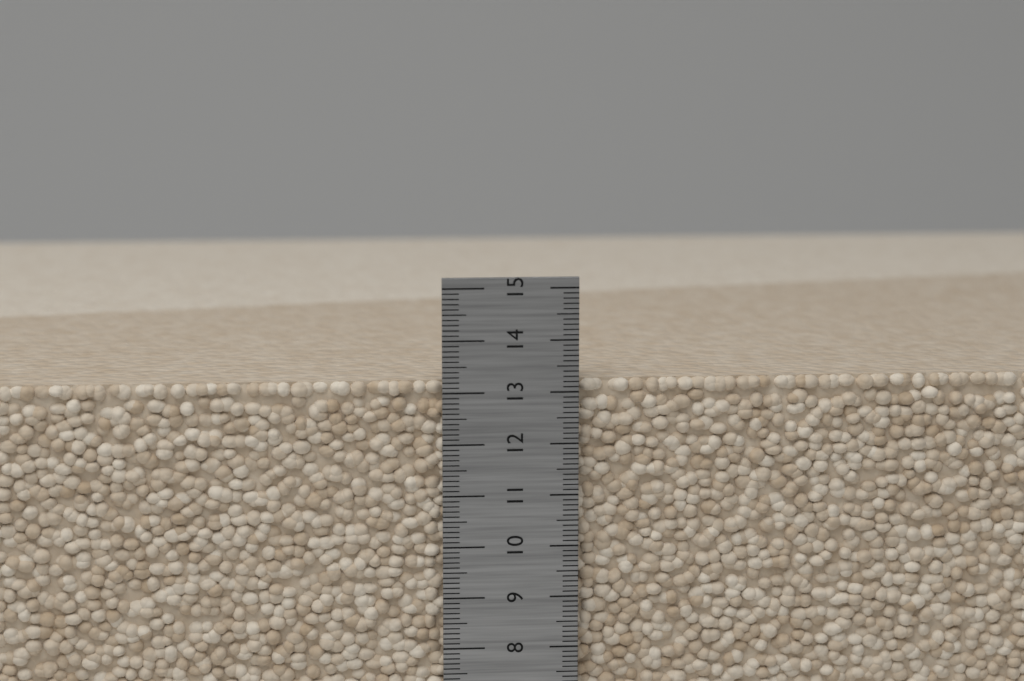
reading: 13.2 cm
